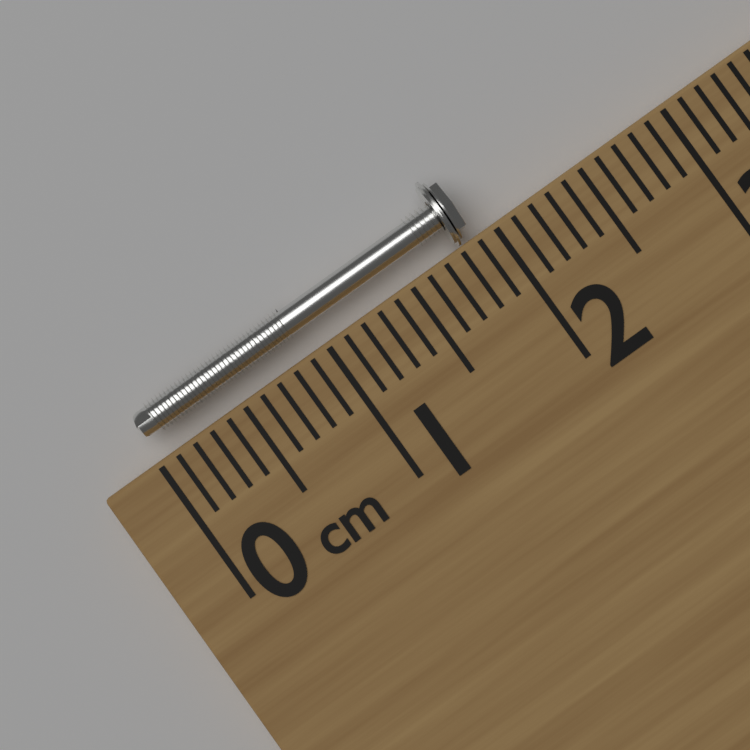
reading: 1.9 cm
